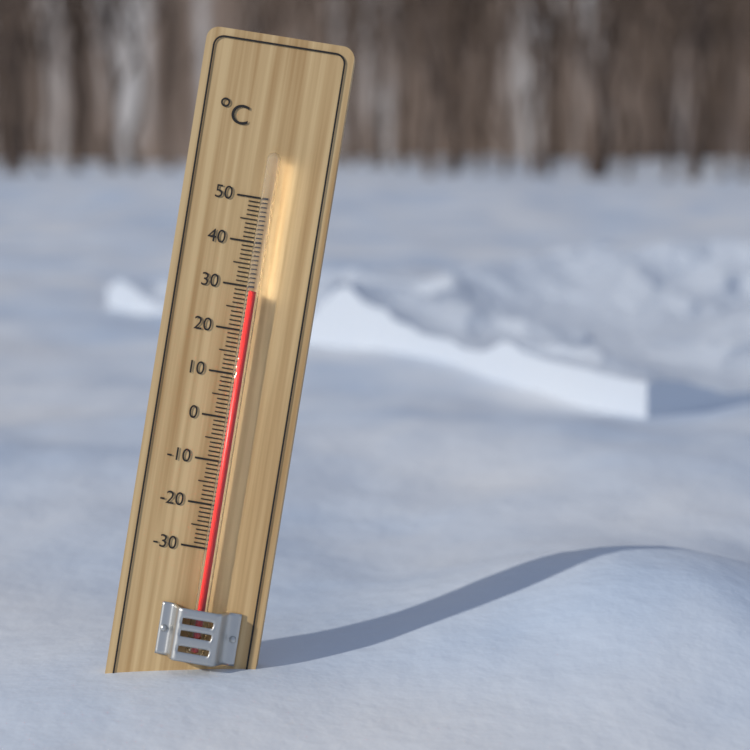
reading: 29 °C
